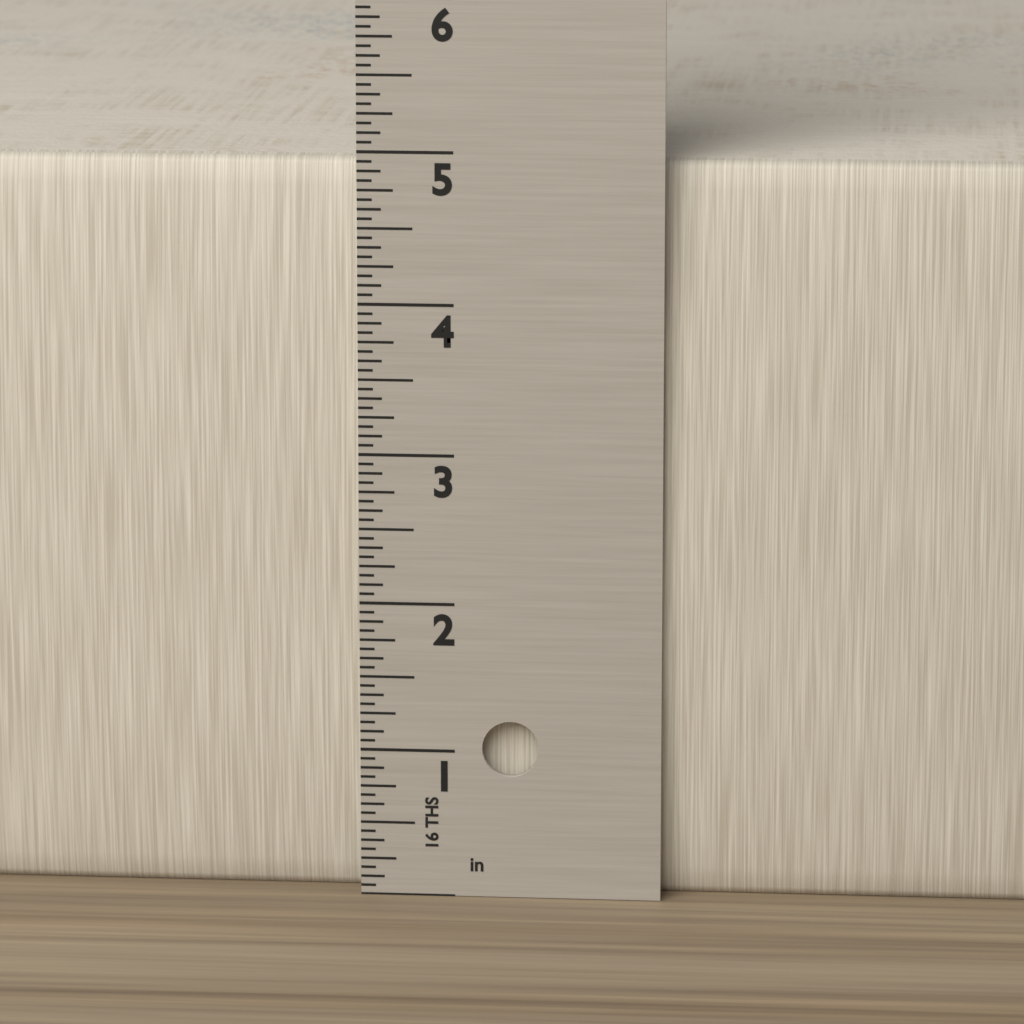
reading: 4.9375 in
